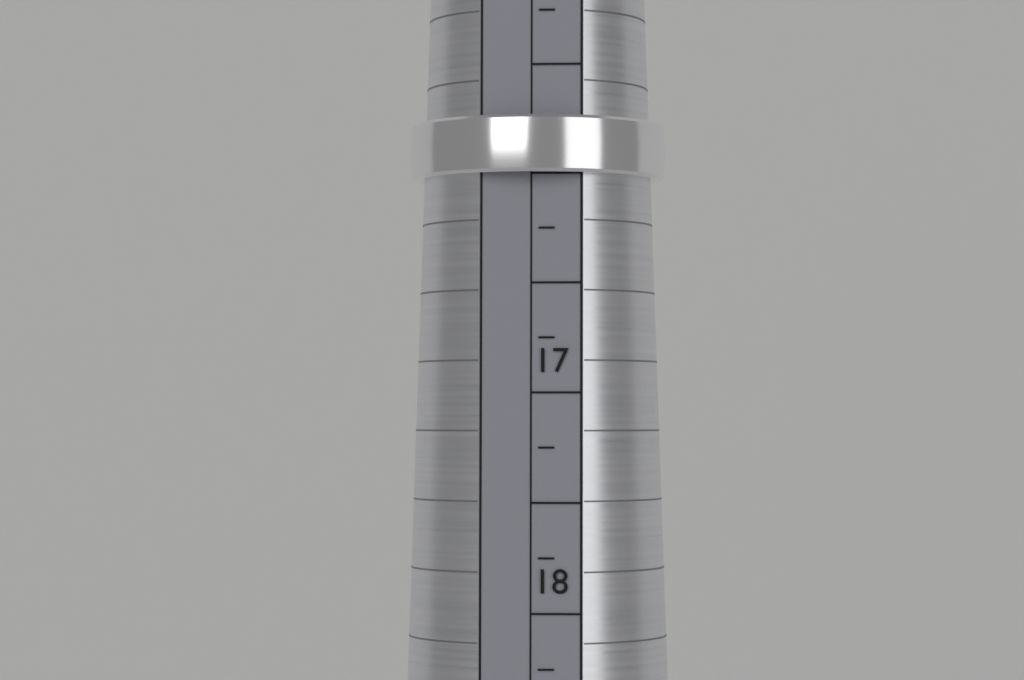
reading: 16.00 mm
